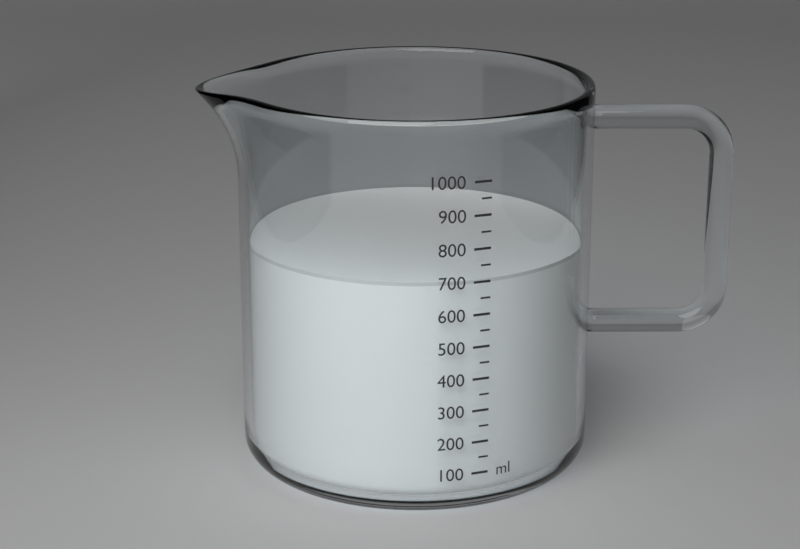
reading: 700 ml
